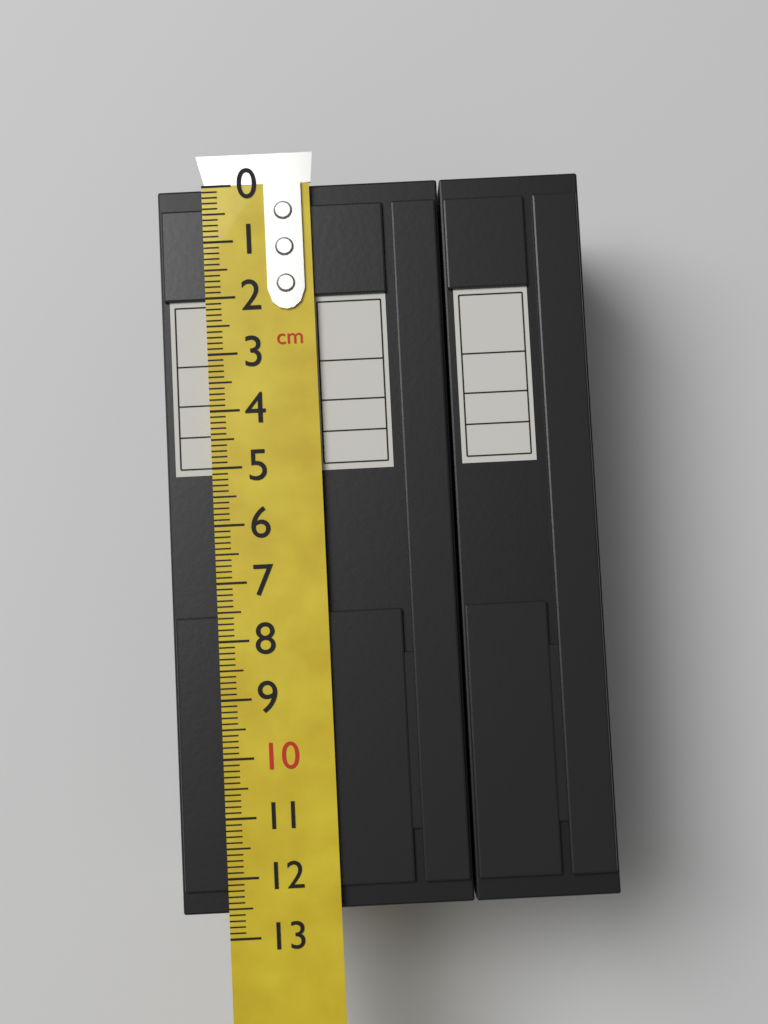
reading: 12.6 cm
